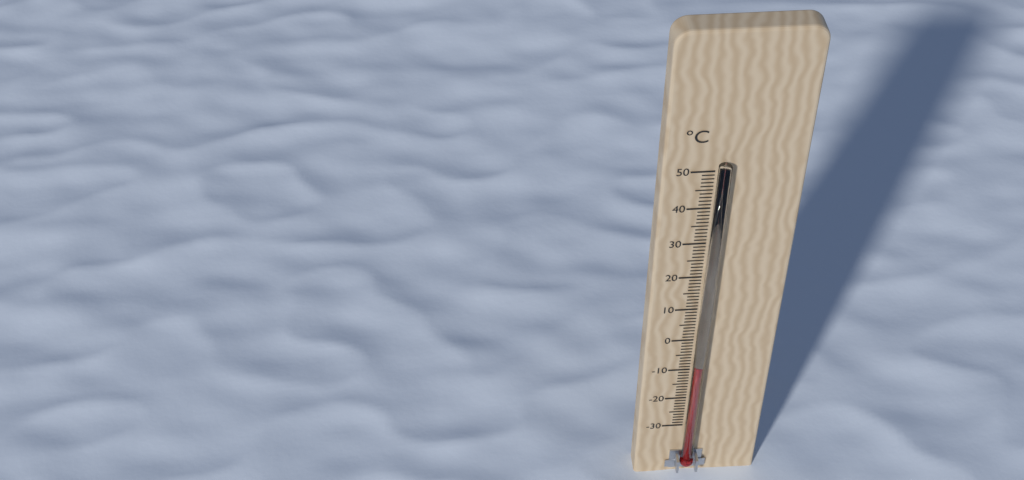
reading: -7 °C
